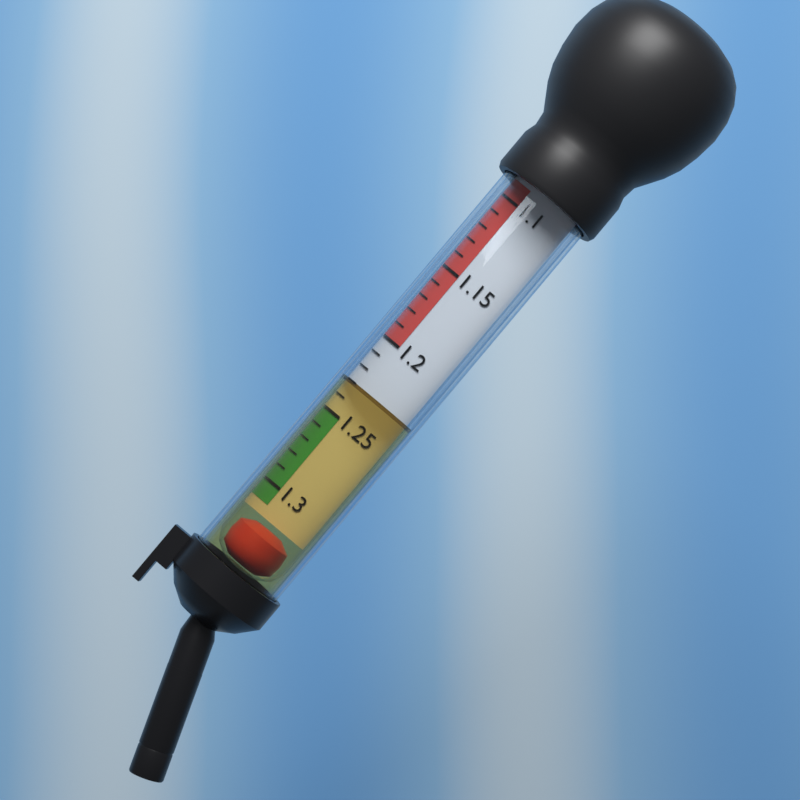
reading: 1.23 (no unit)
